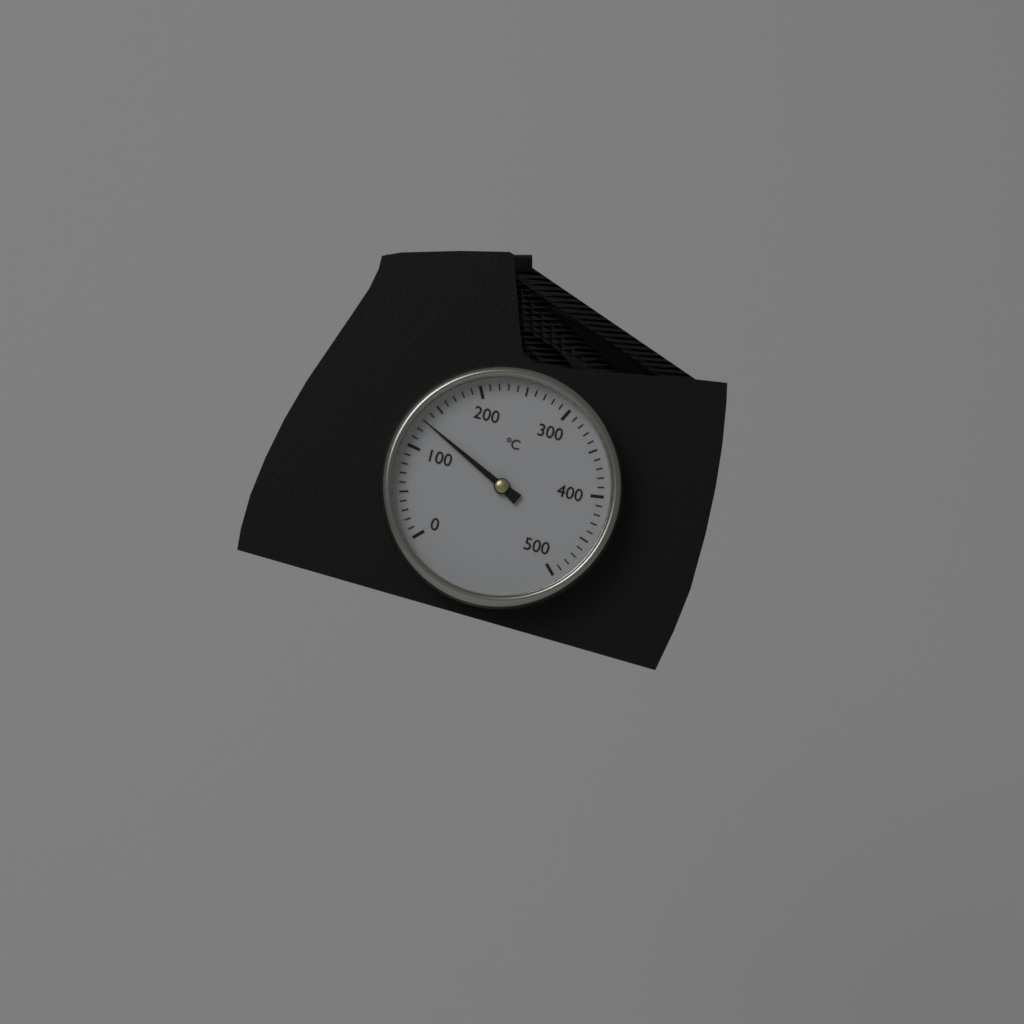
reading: 130 °C
